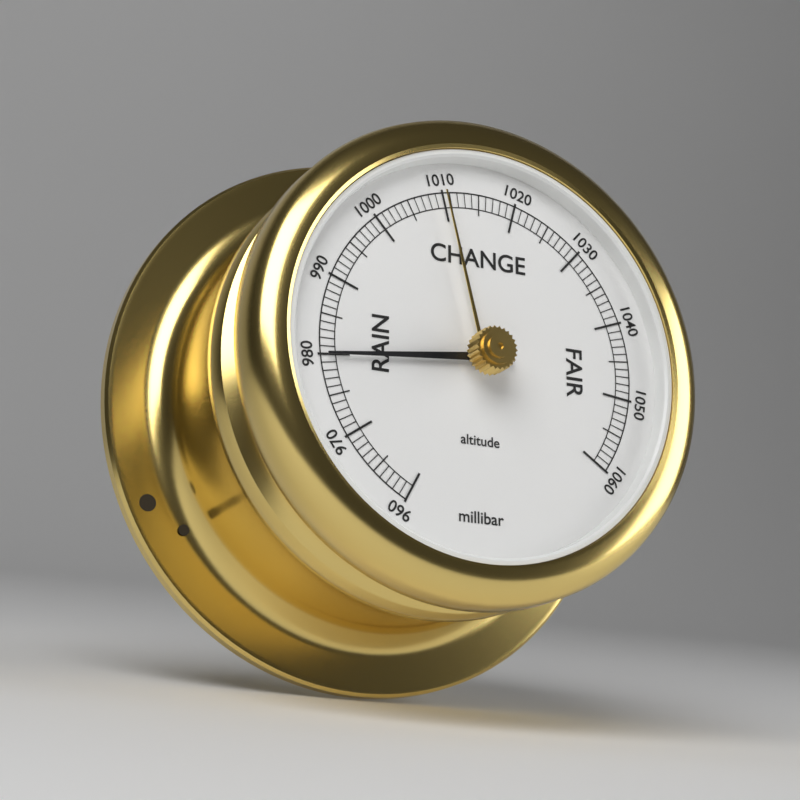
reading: 980 millibar
